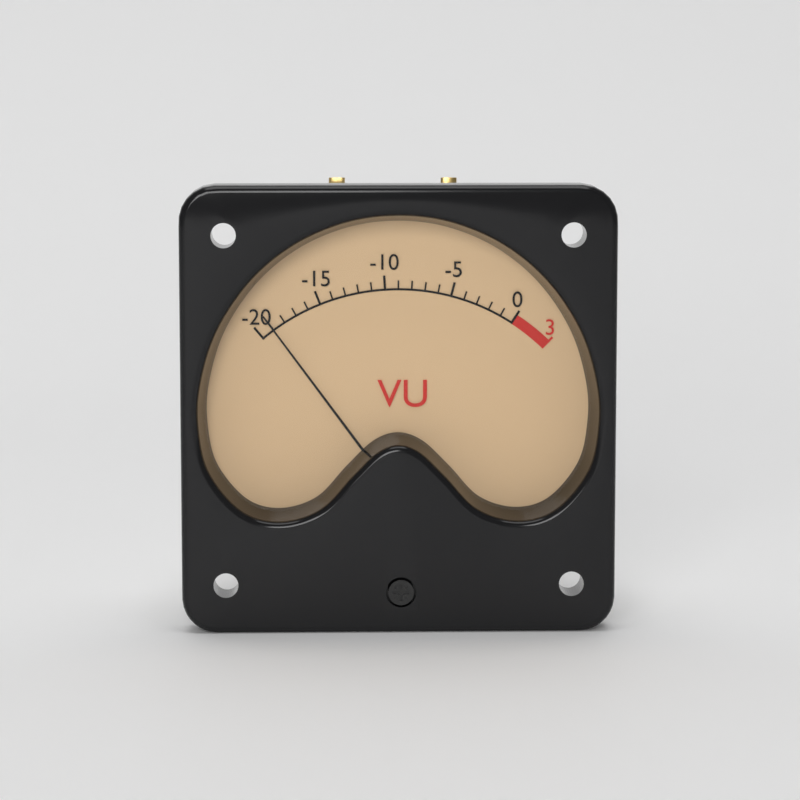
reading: -19 VU
